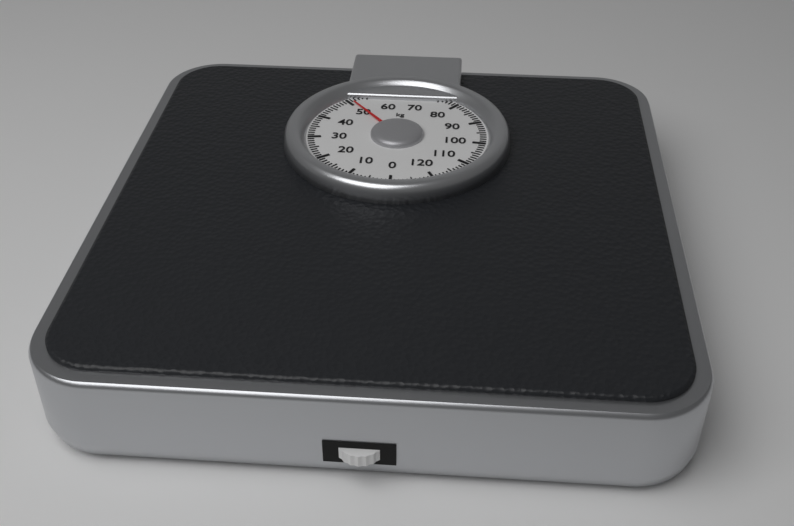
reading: 51 kg
